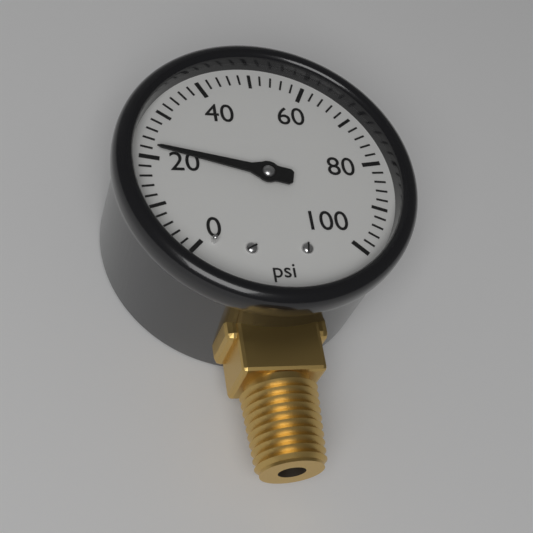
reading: 22 psi
